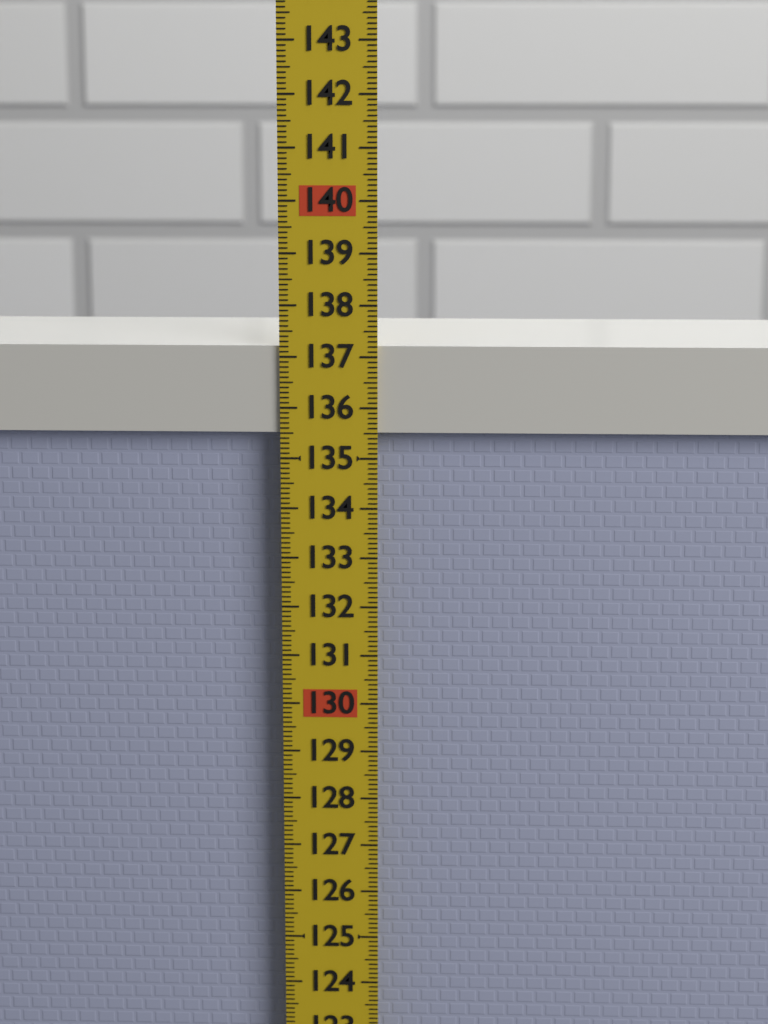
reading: 137.2 (no unit)
